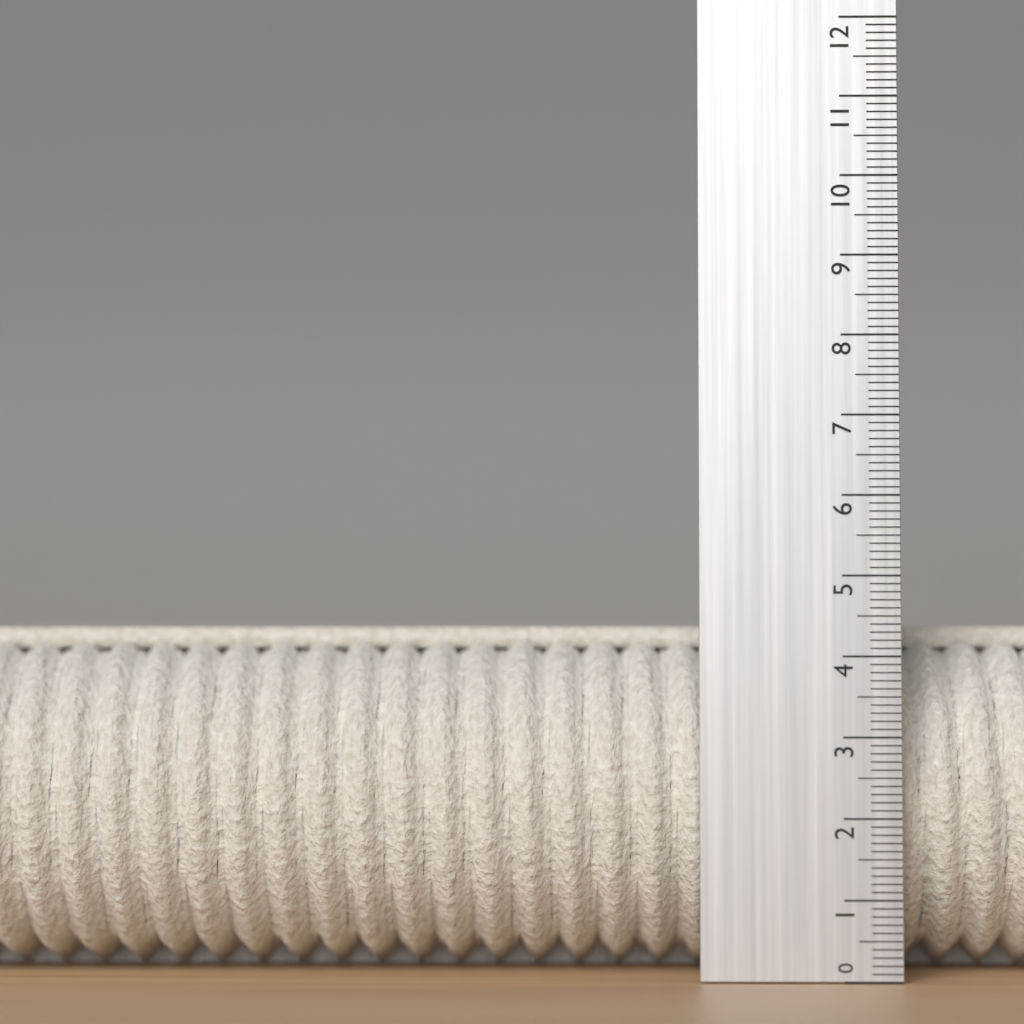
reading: 4.4 (no unit)
